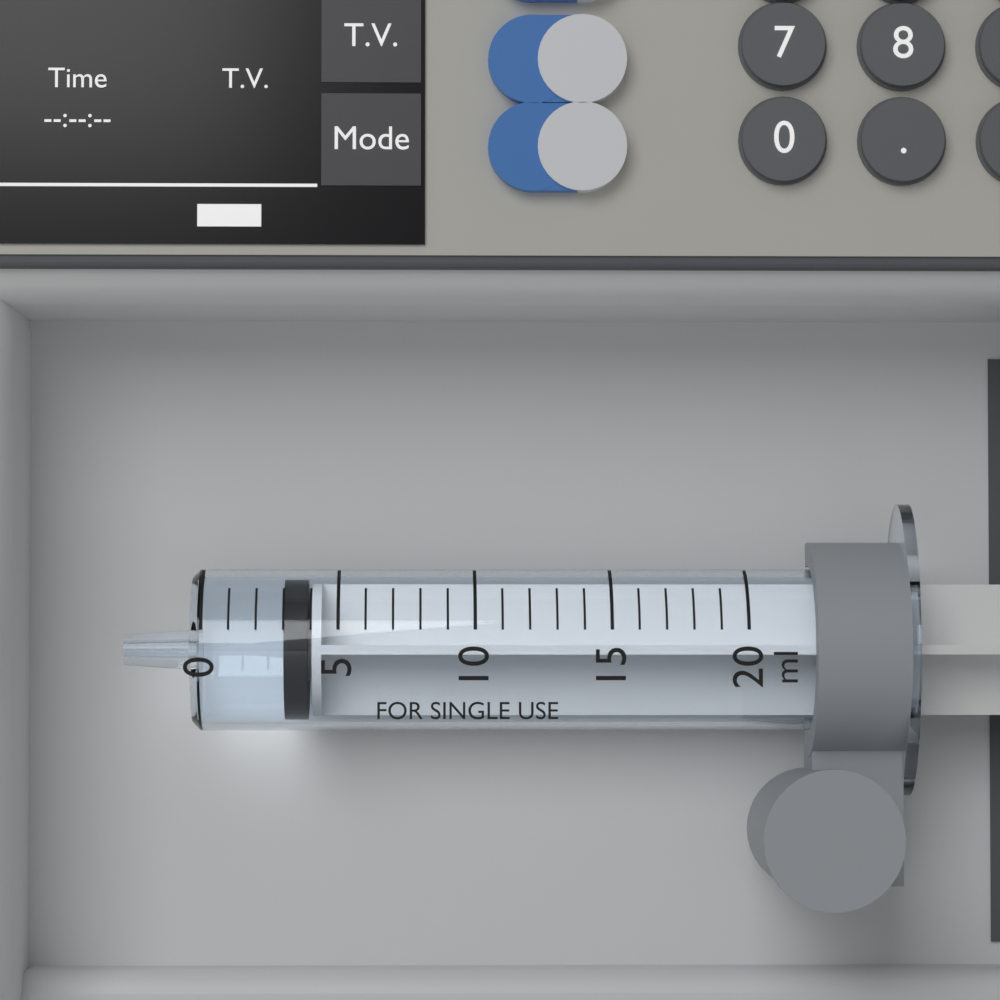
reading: 3 ml
